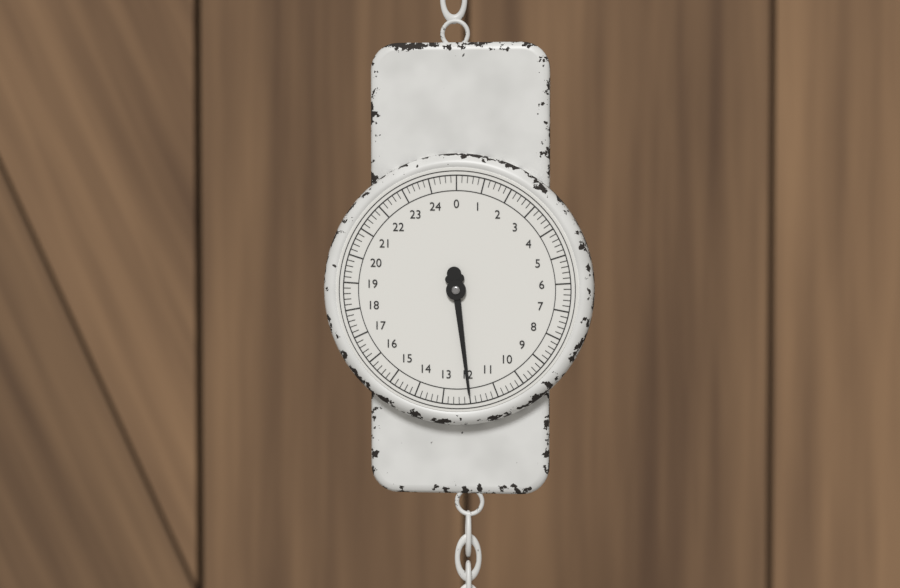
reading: 12.0 (no unit)
